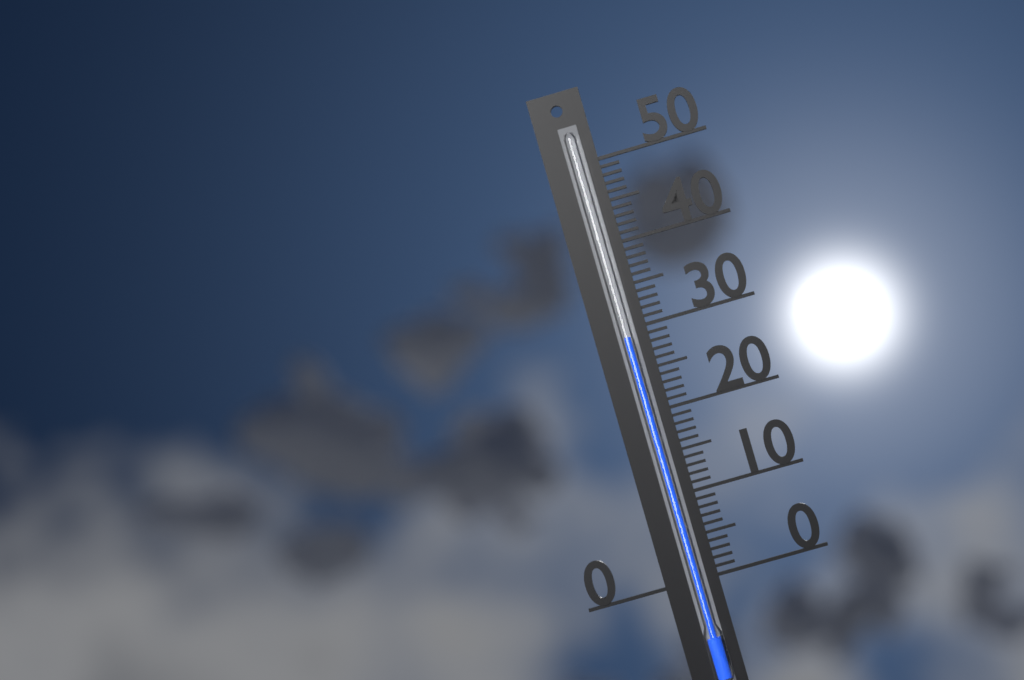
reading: 29 (no unit)
